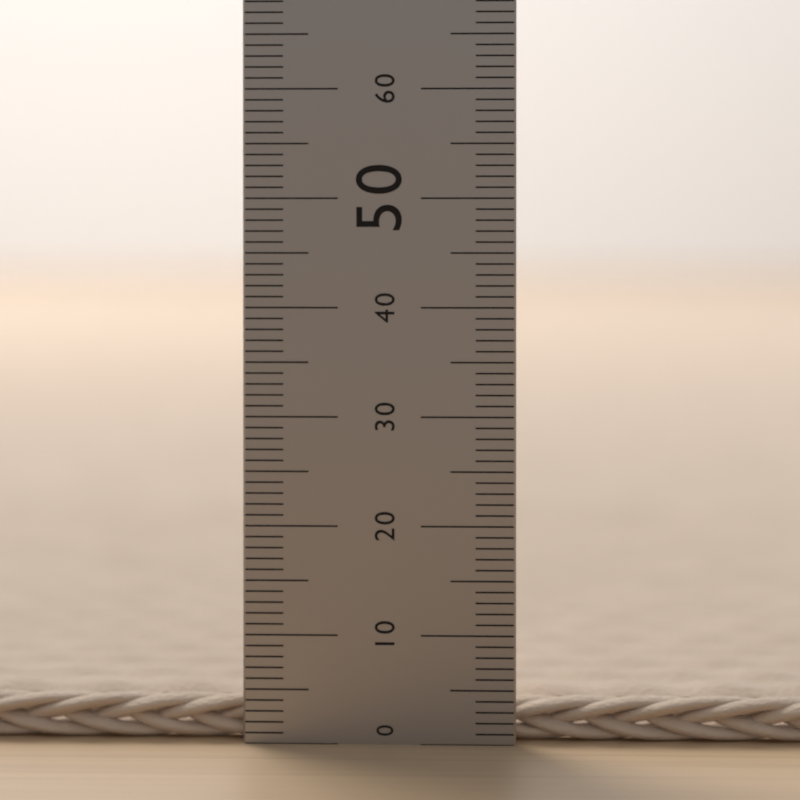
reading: 4 (no unit)
